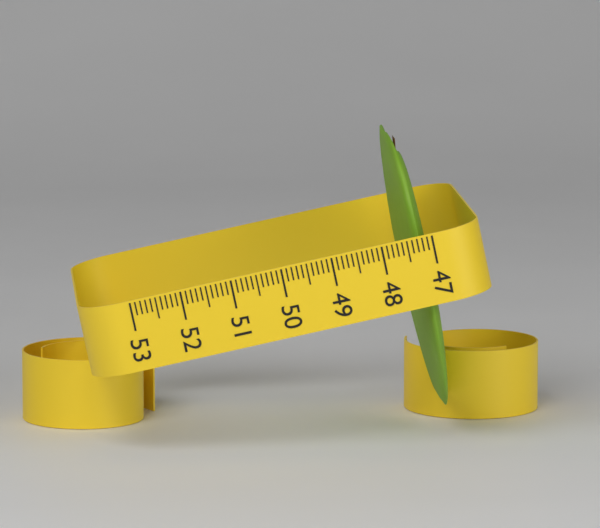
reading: 47.5 (no unit)
